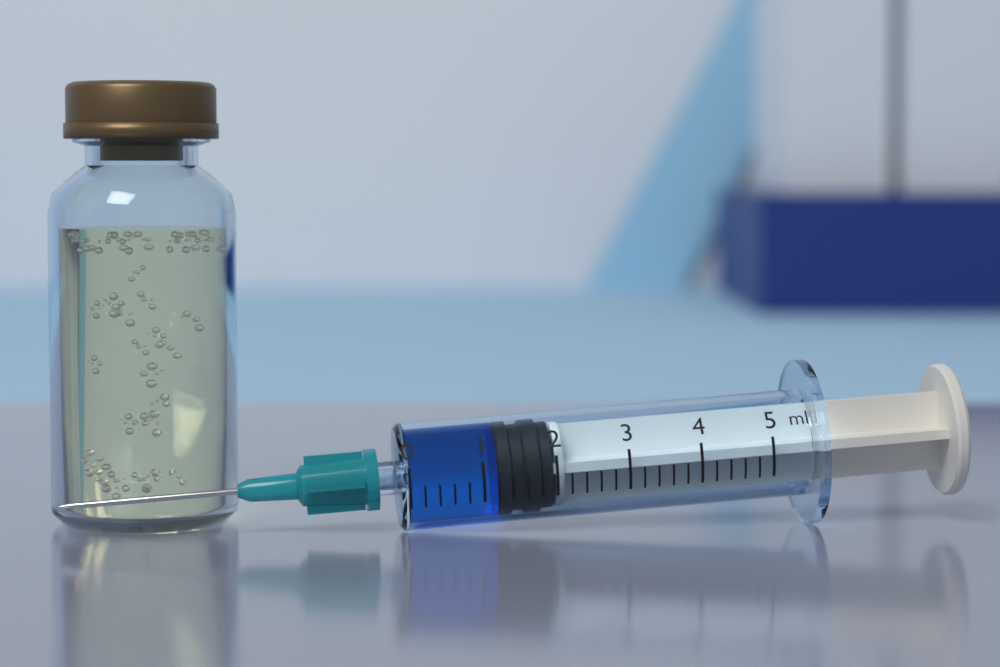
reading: 1.2 ml
